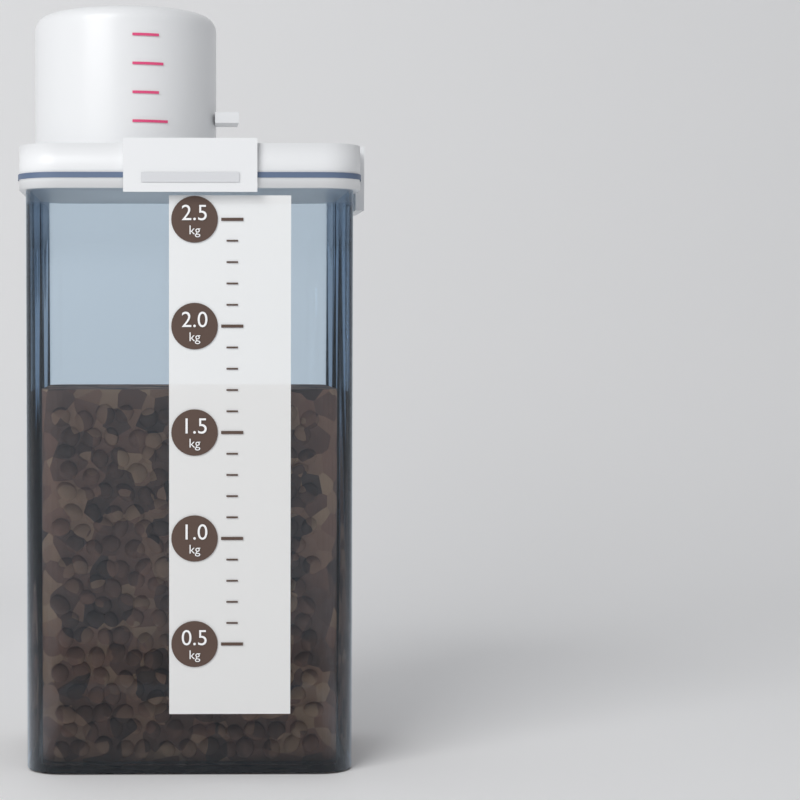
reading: 1.7 kg
